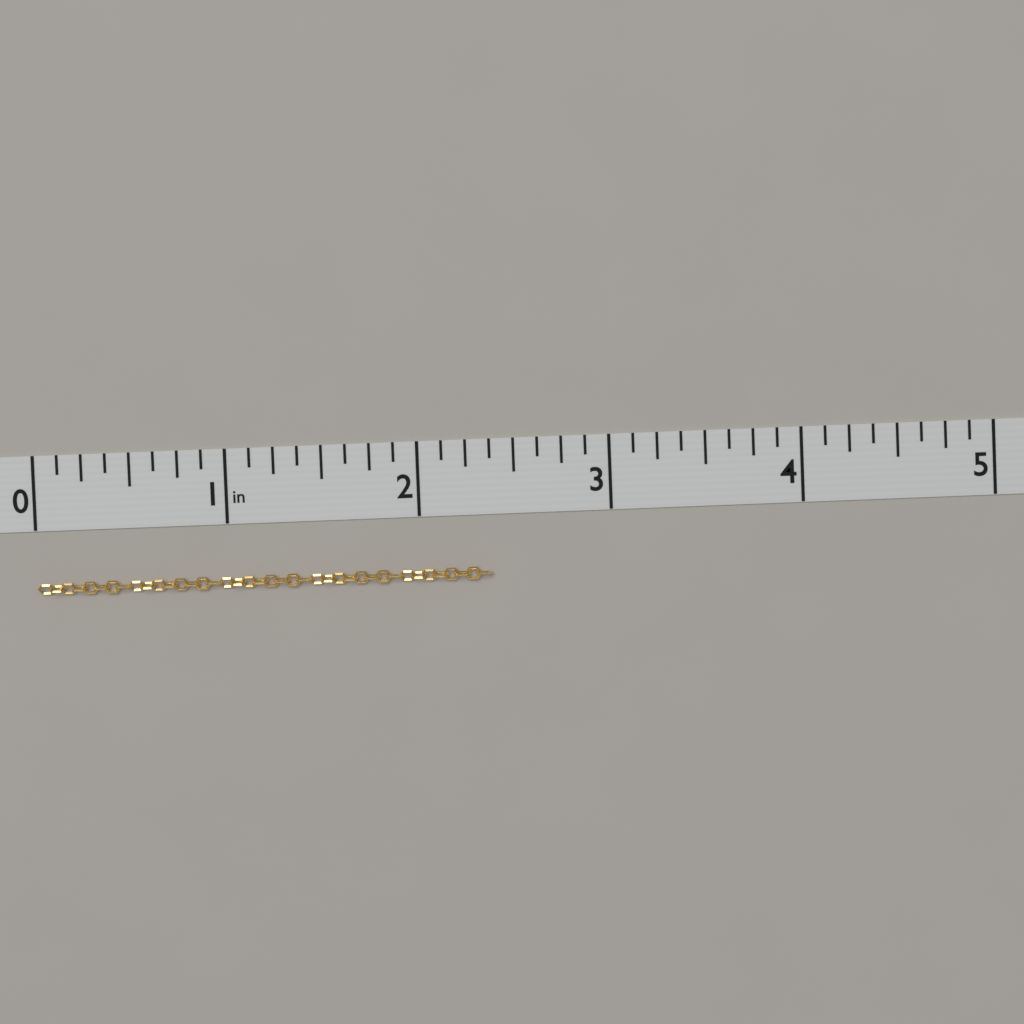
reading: 2.375 in
